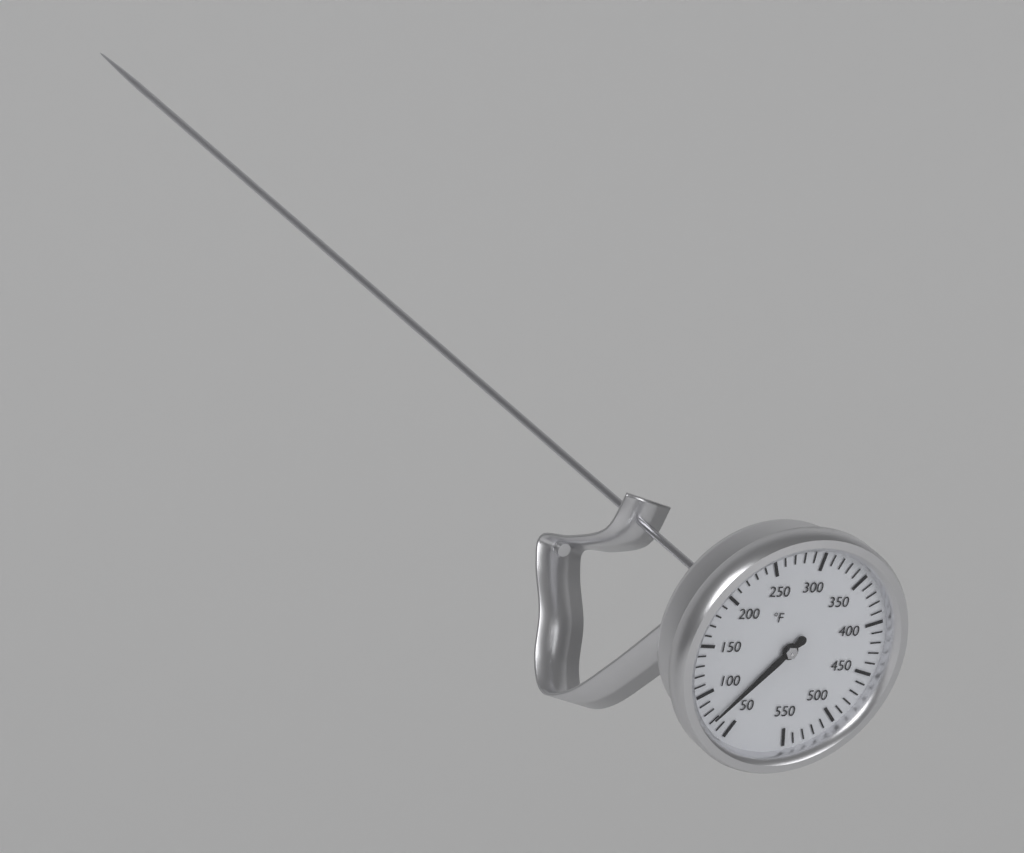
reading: 70 °F
